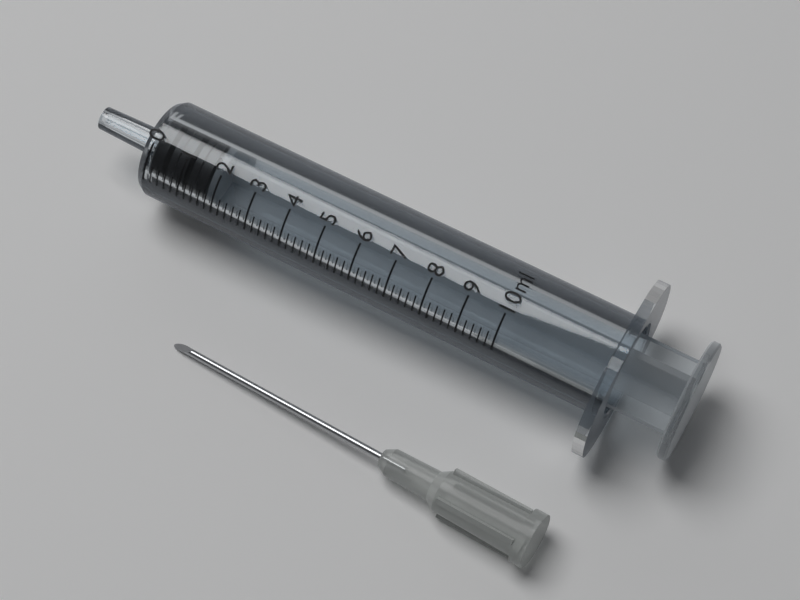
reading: 0.0 ml
